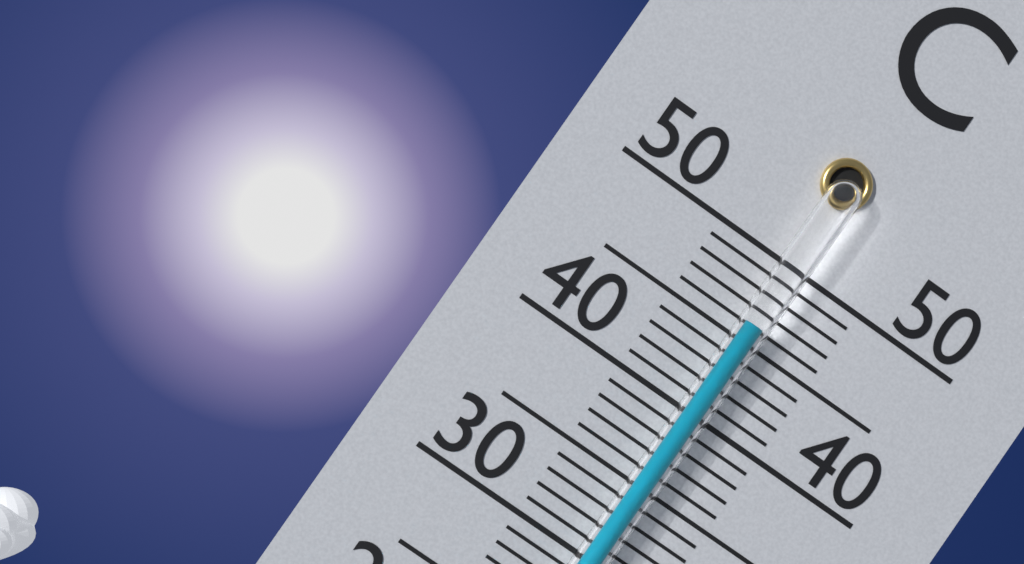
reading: 46 °C
